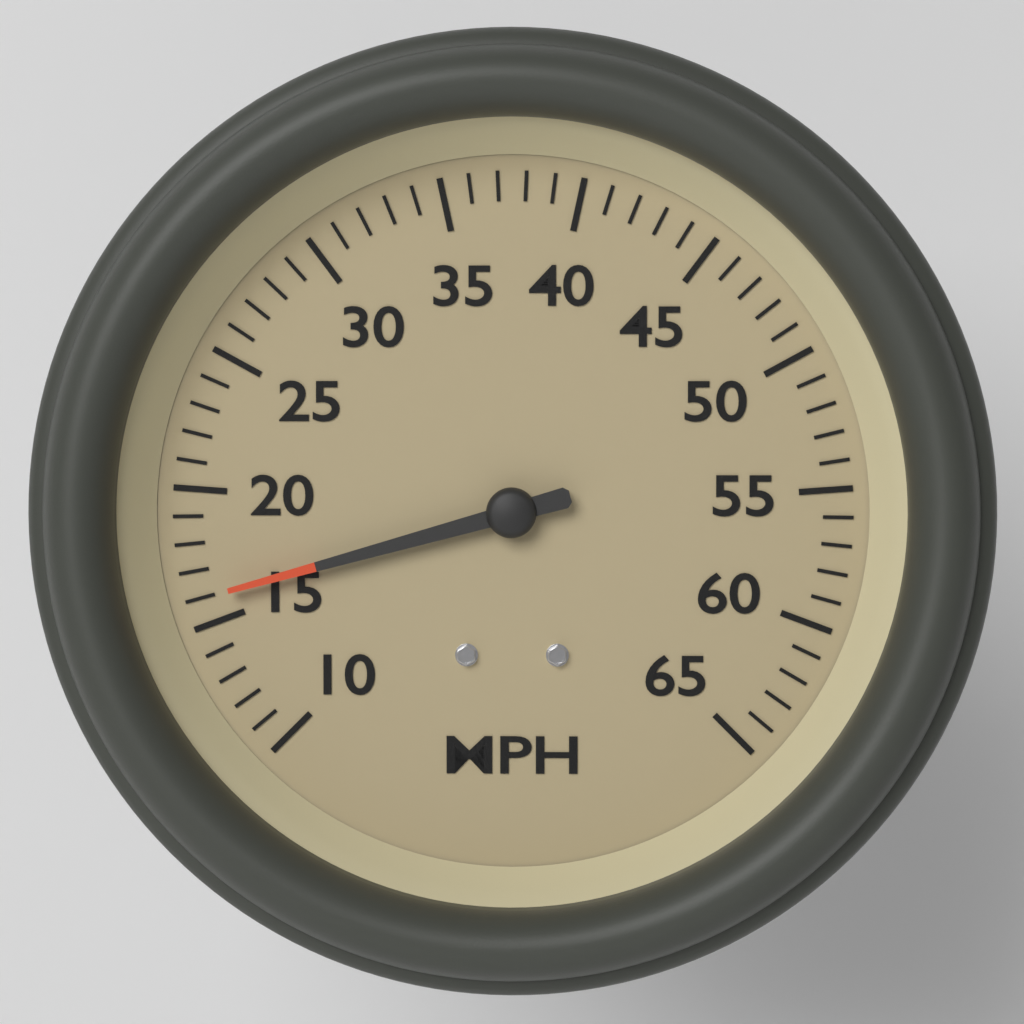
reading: 16 MPH
